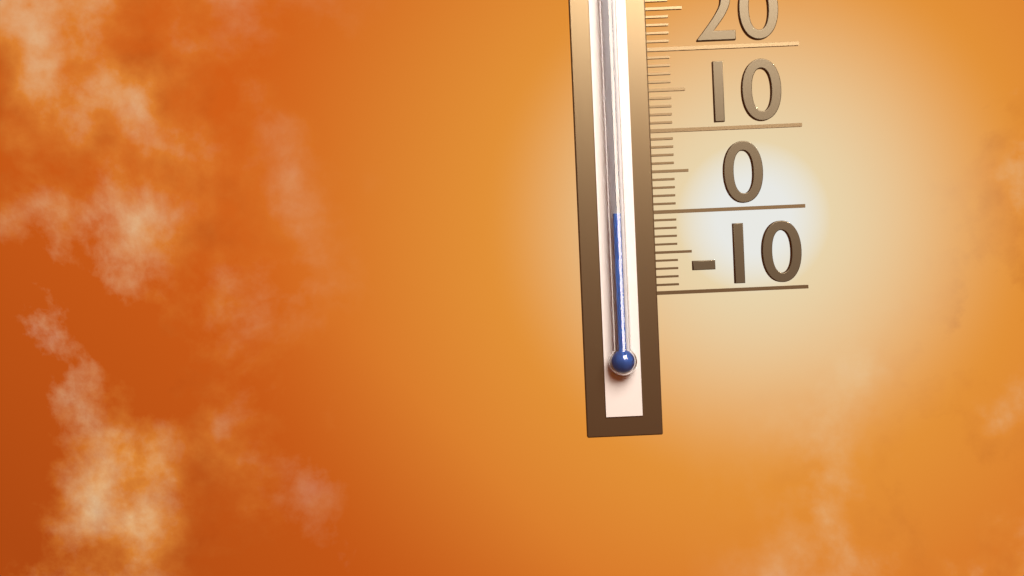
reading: 0 (no unit)
